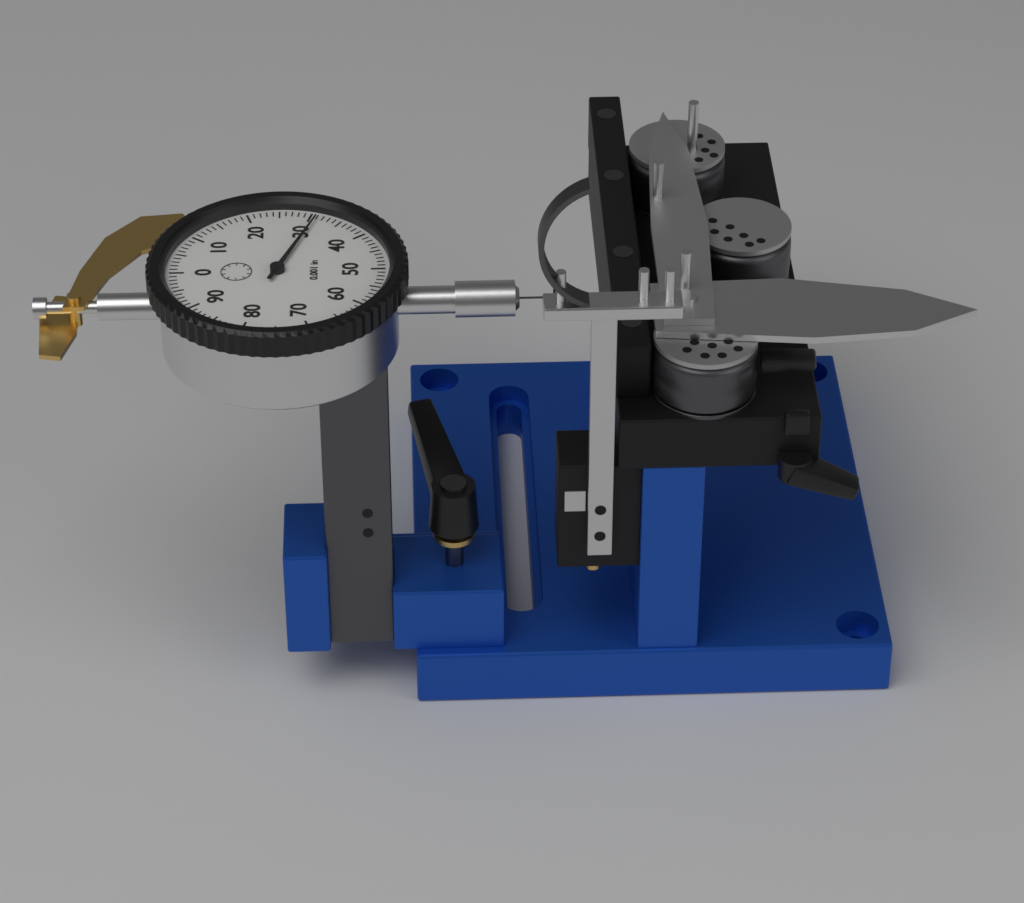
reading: 0.031 in
